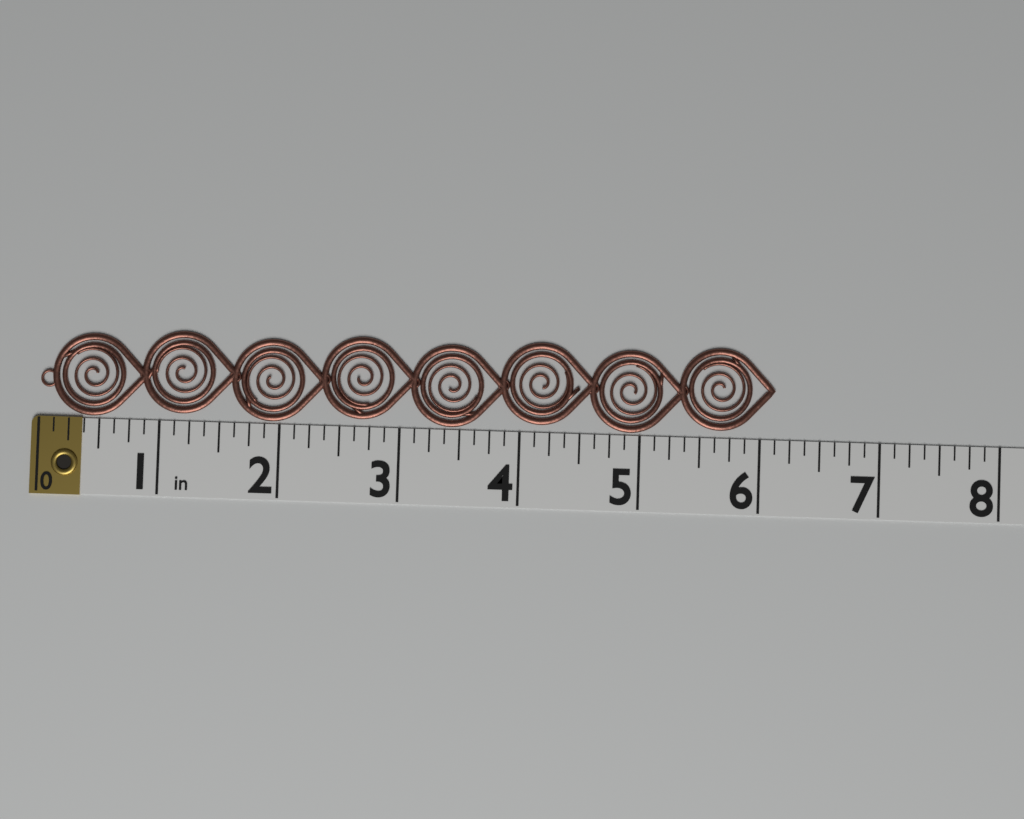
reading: 6.125 in
